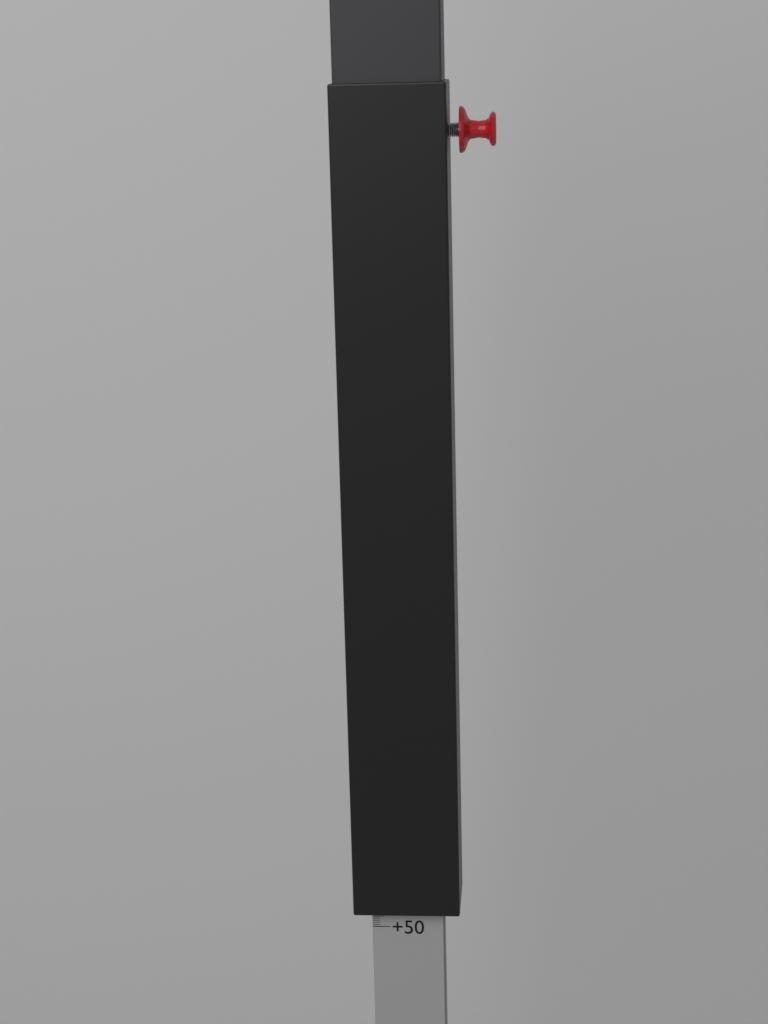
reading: 49.2 (no unit)
